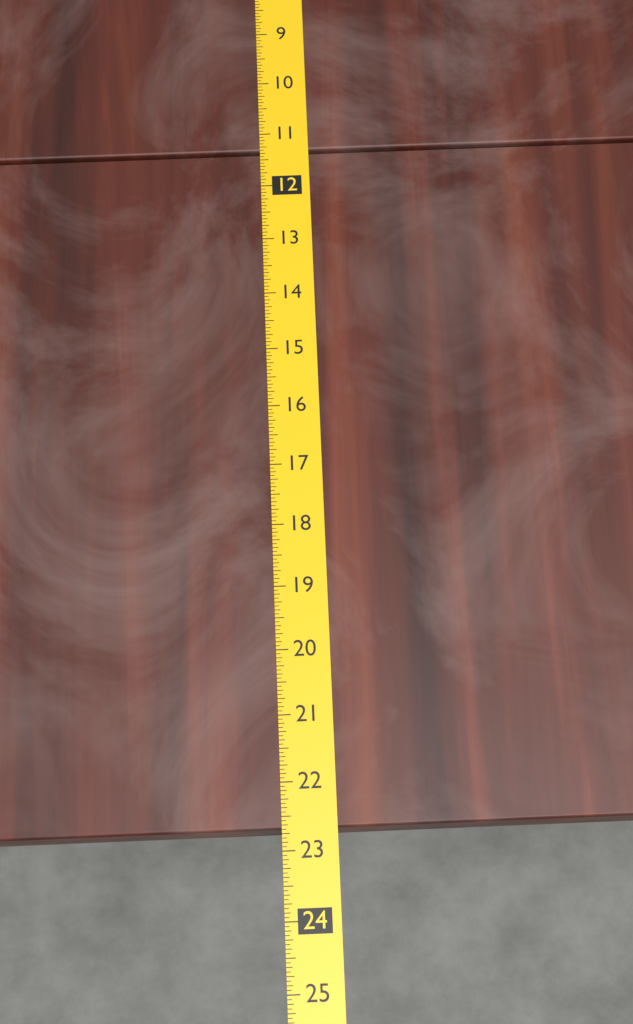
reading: 22.6875 (no unit)
